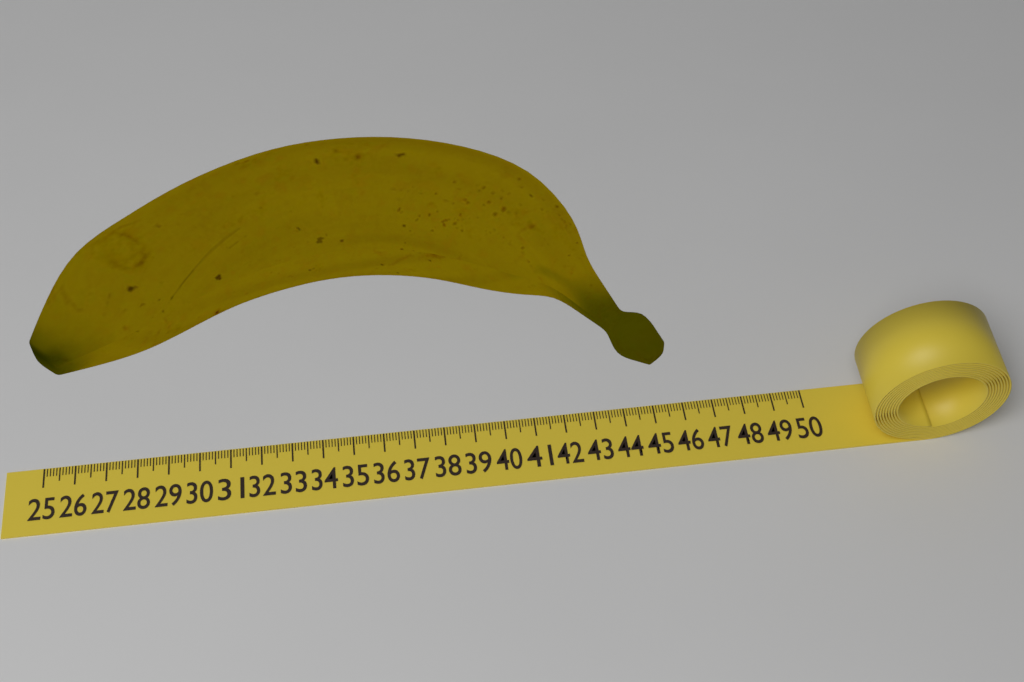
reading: 45.3 (no unit)
